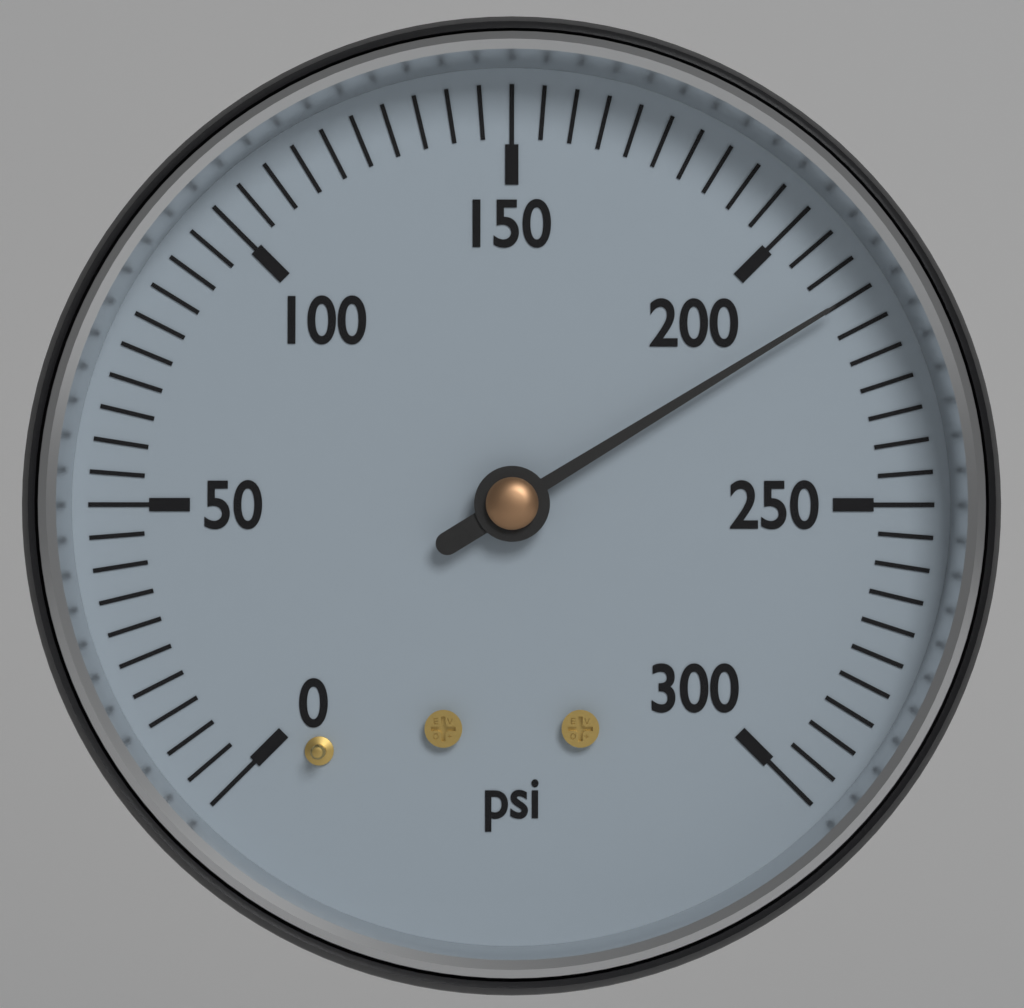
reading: 215 psi
